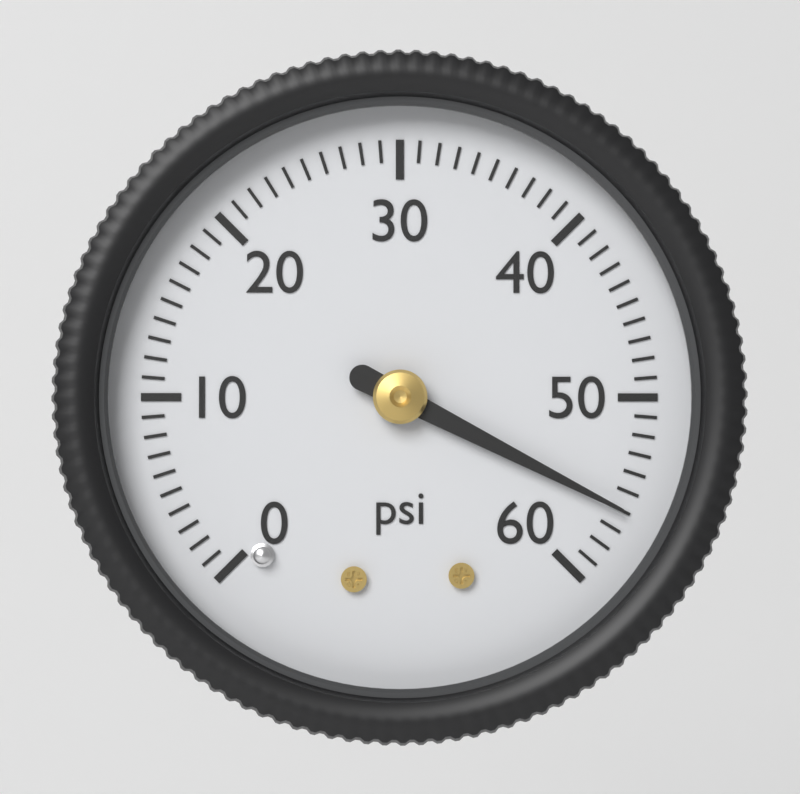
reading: 56 psi
